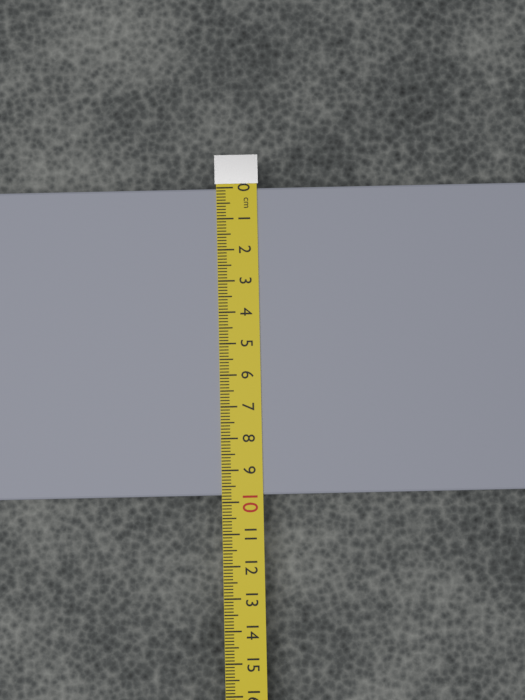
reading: 9.8 cm
